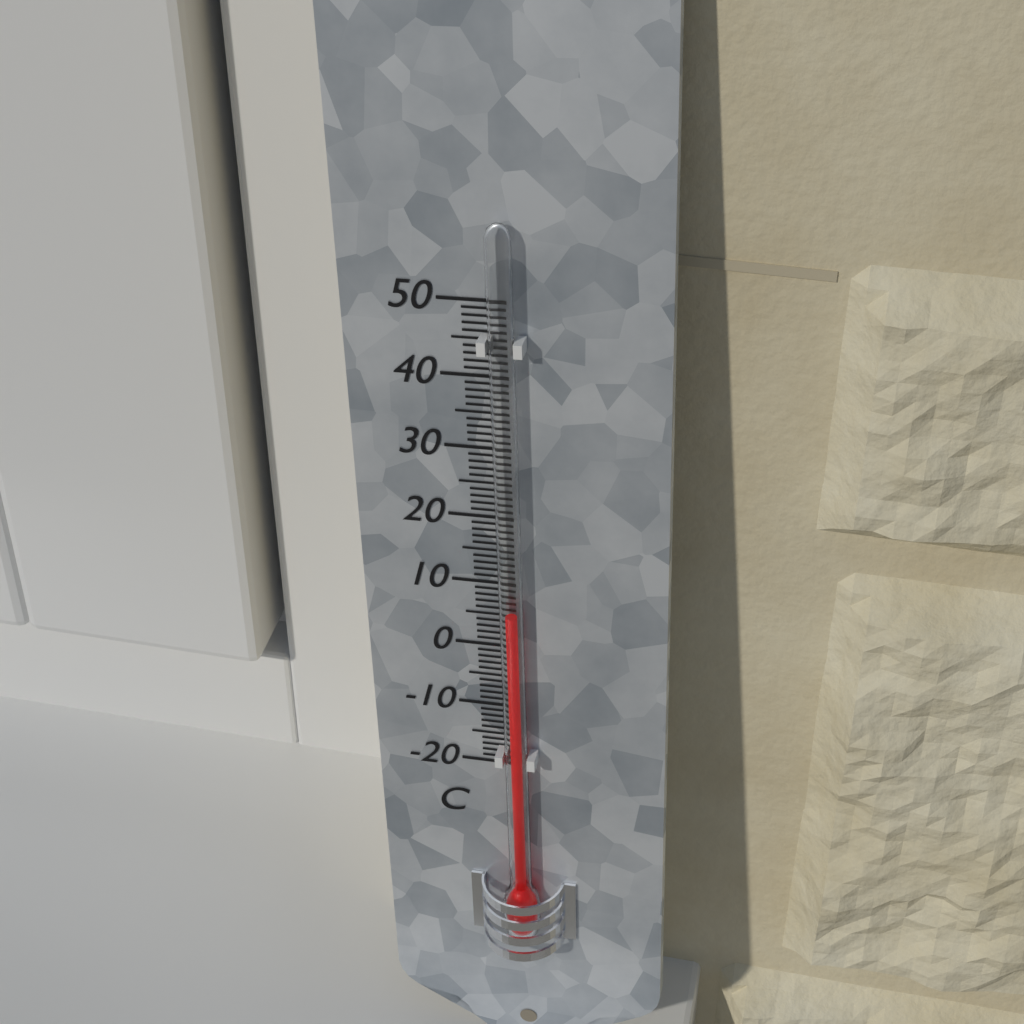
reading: 6 °C
